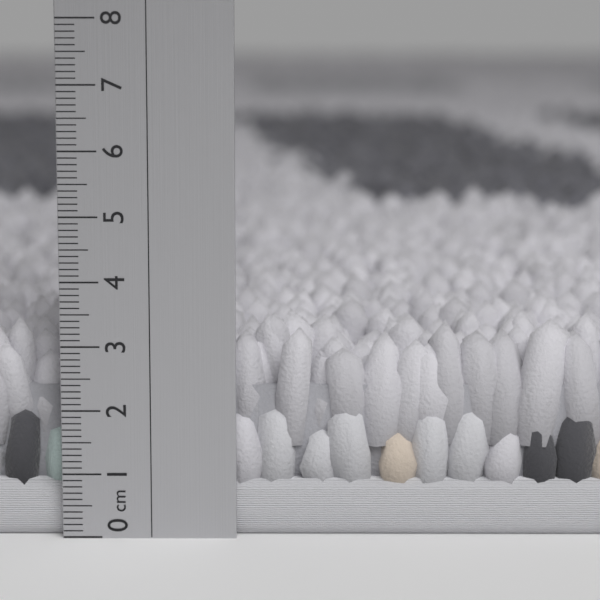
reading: 3.4 cm
